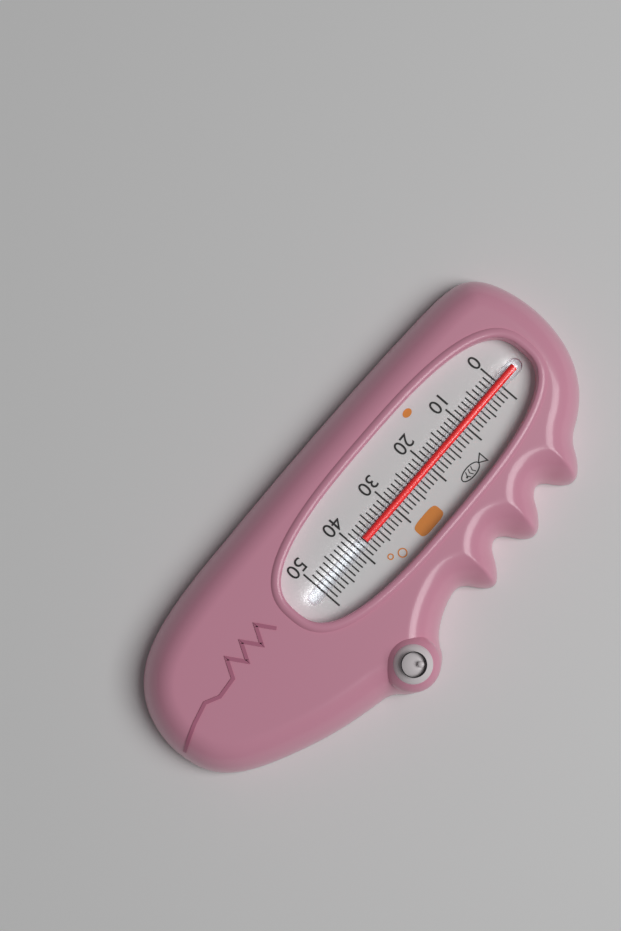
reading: 38 (no unit)
